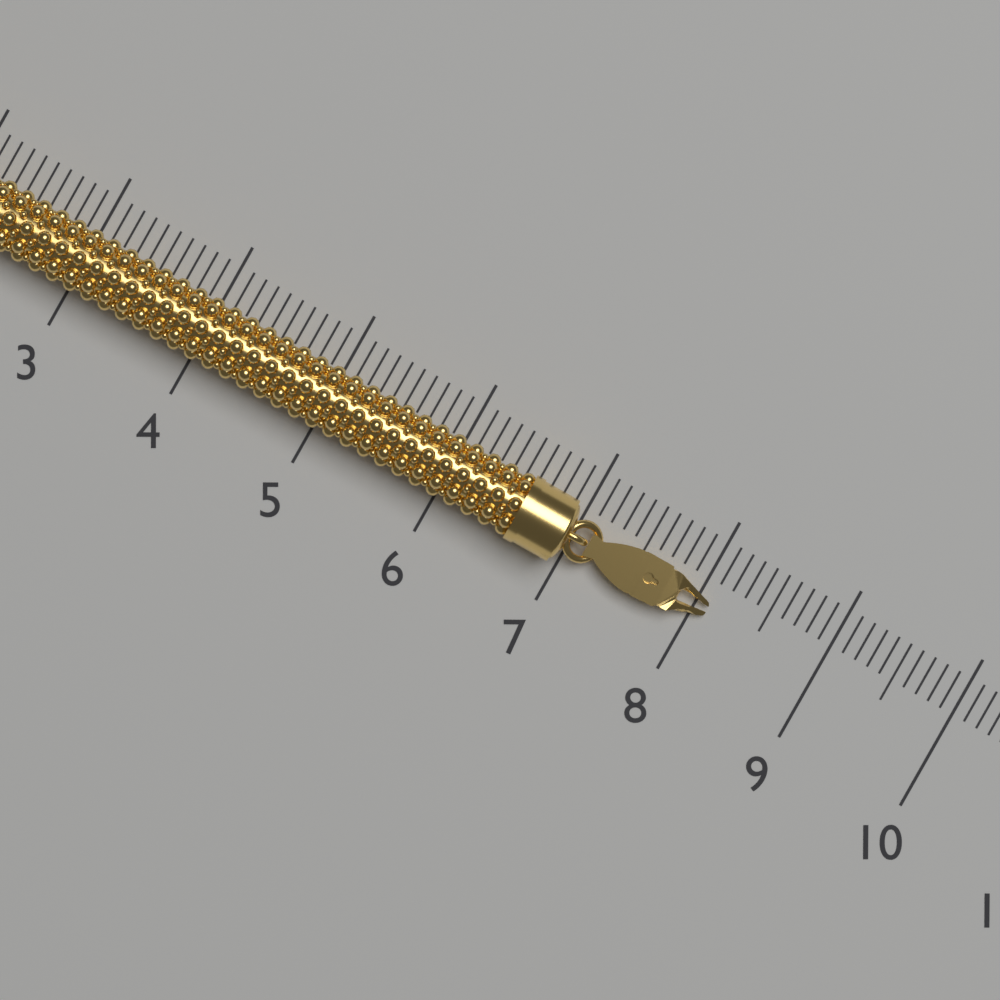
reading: 8.1 (no unit)
